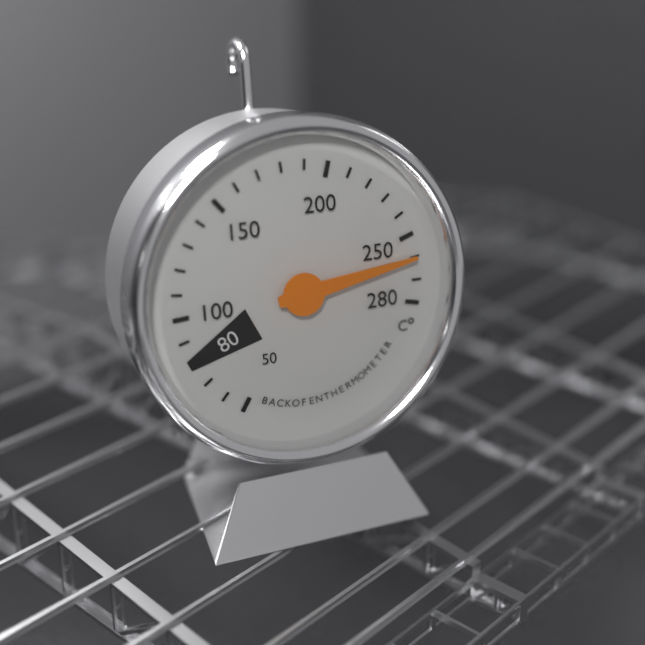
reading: 260 °C
